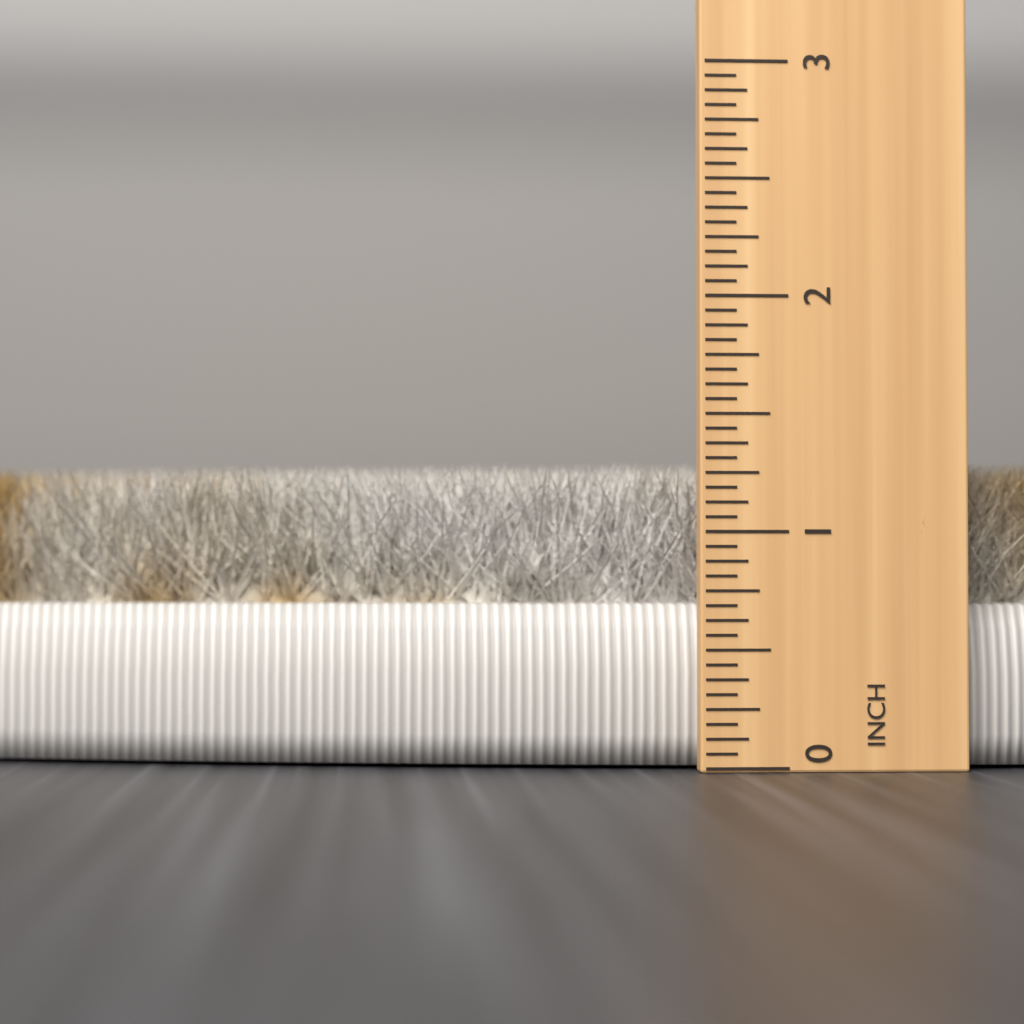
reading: 1.3125 in
